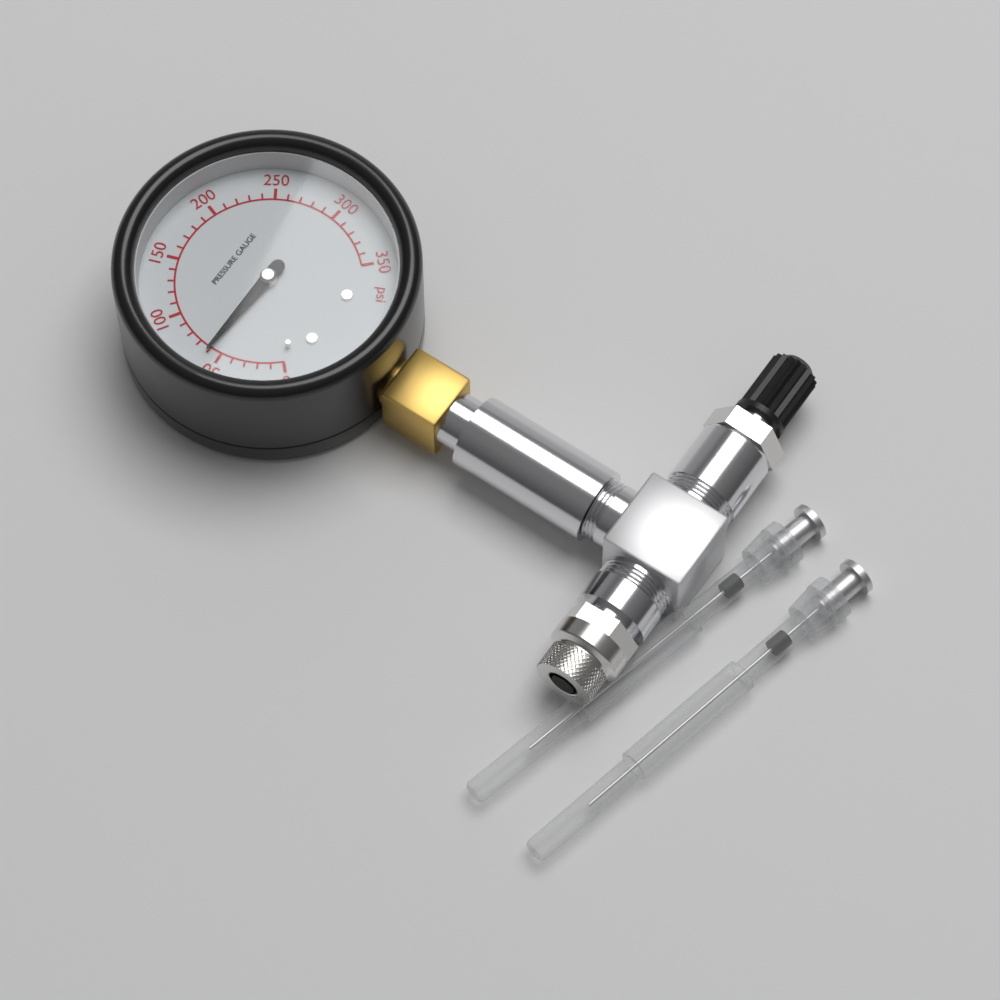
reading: 60 psi
